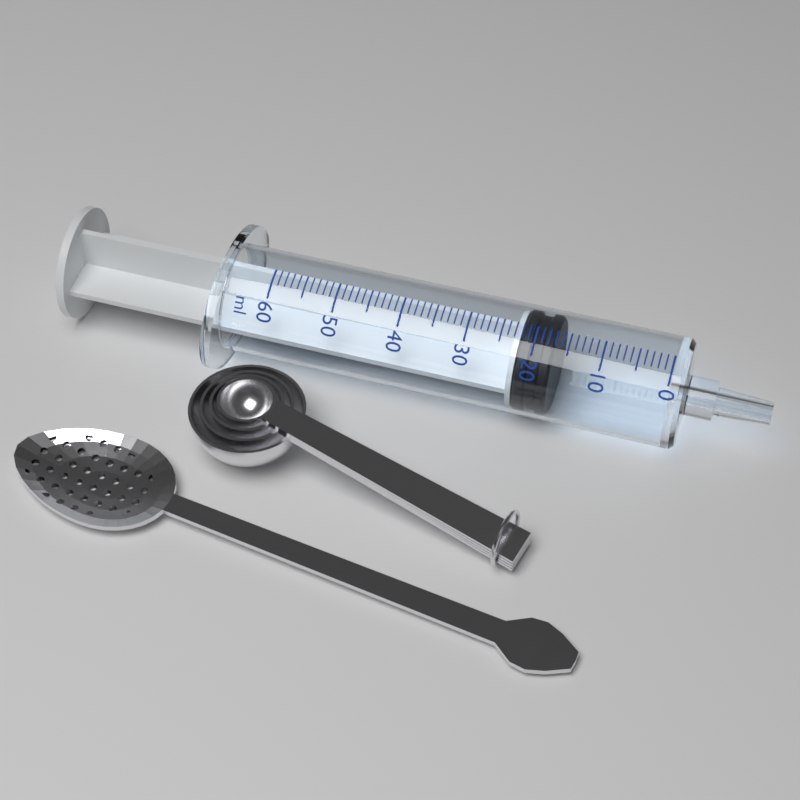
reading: 17 ml
